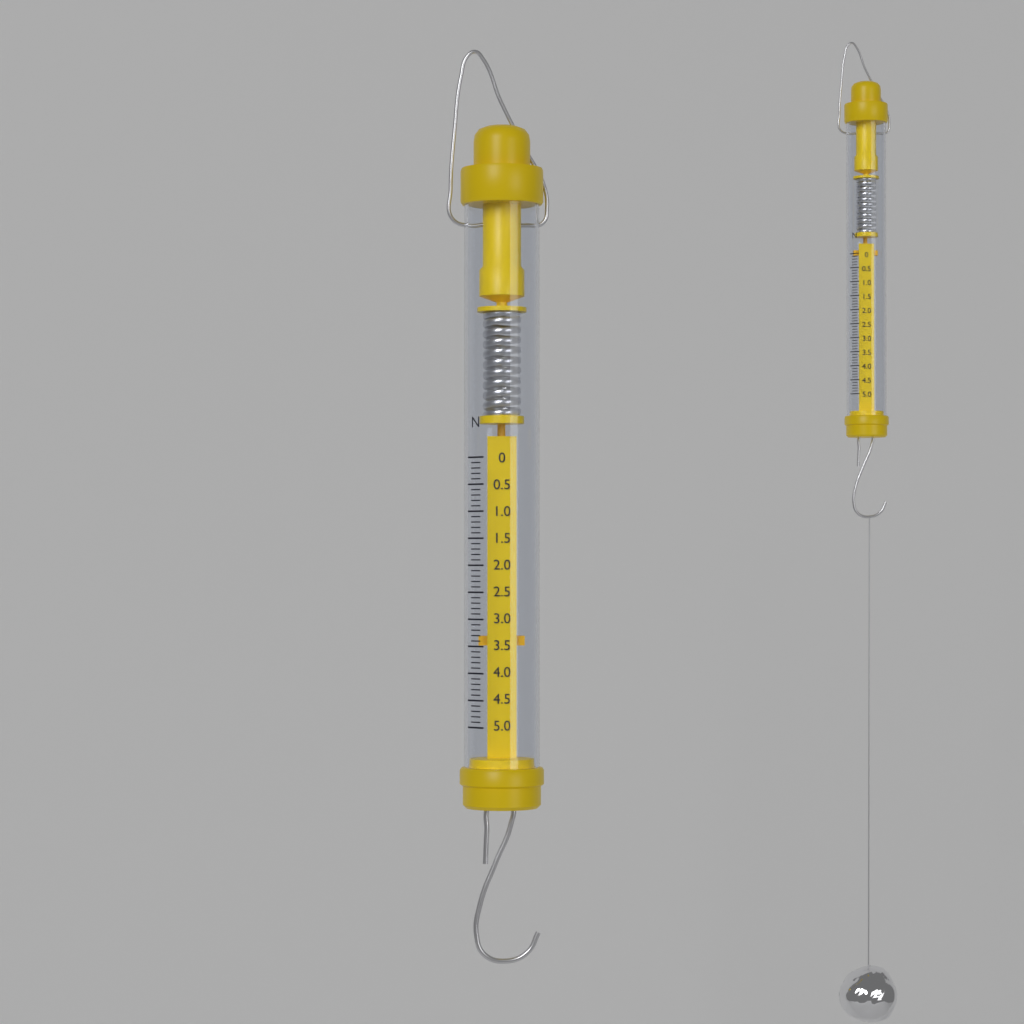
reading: 3.5 N
